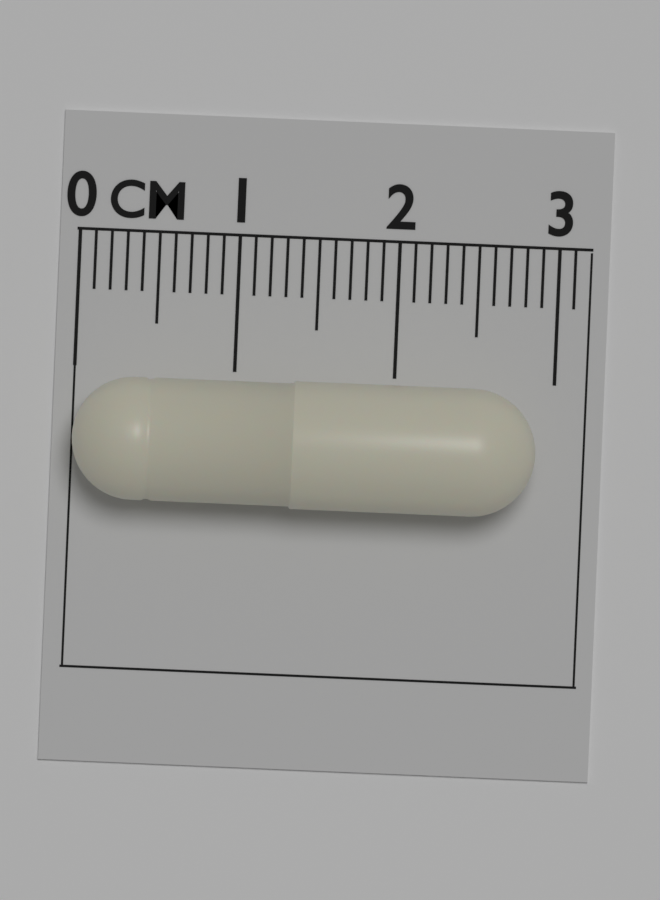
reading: 2.9 cm
